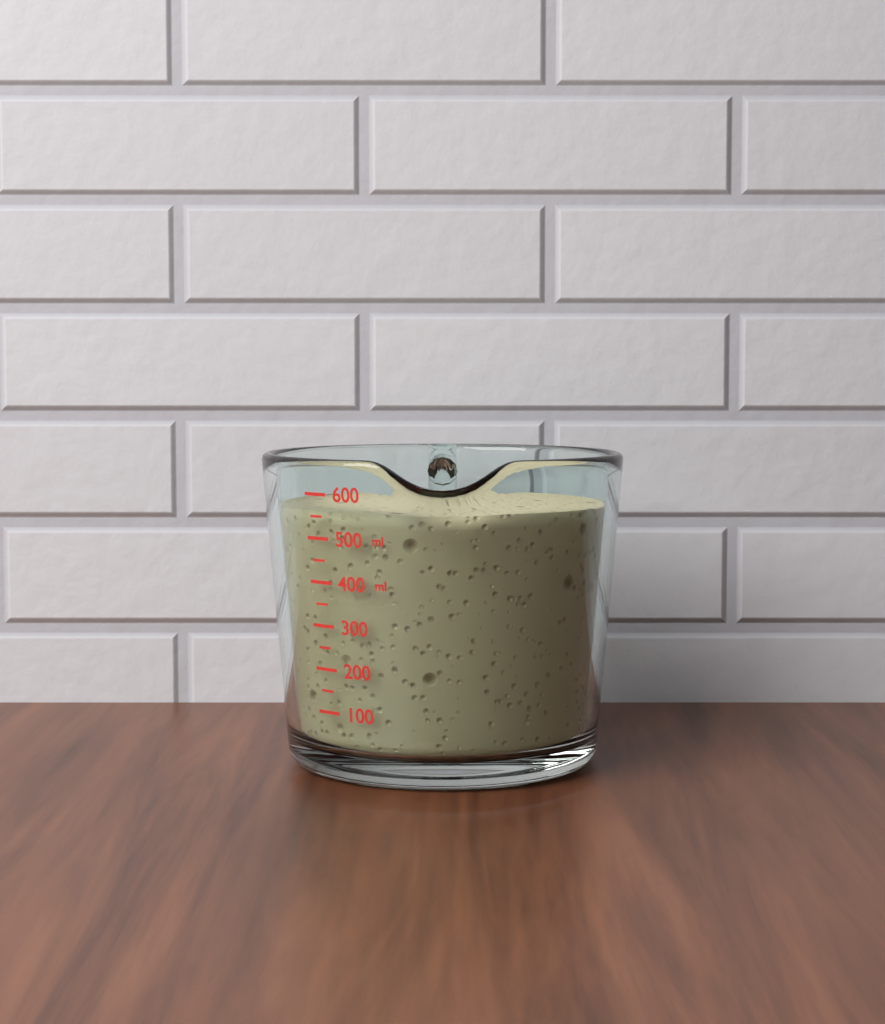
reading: 560 ml
